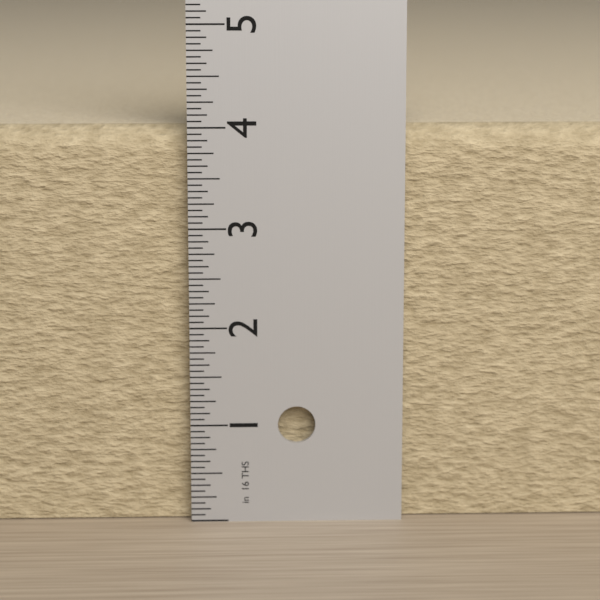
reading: 4.0000 in
